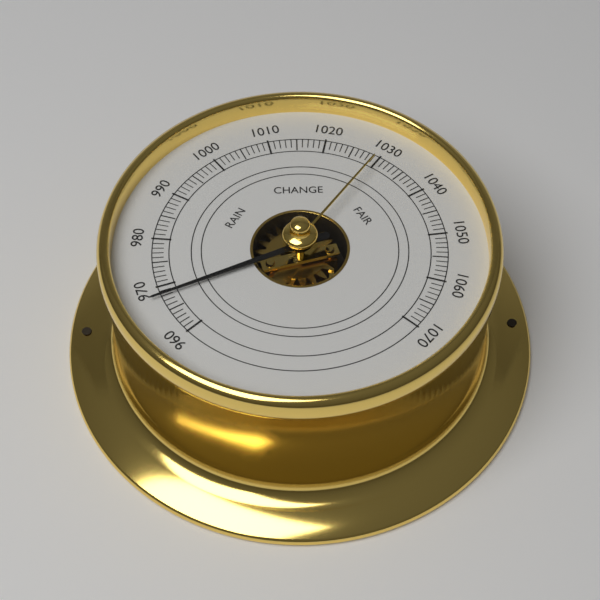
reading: 968 (no unit)
